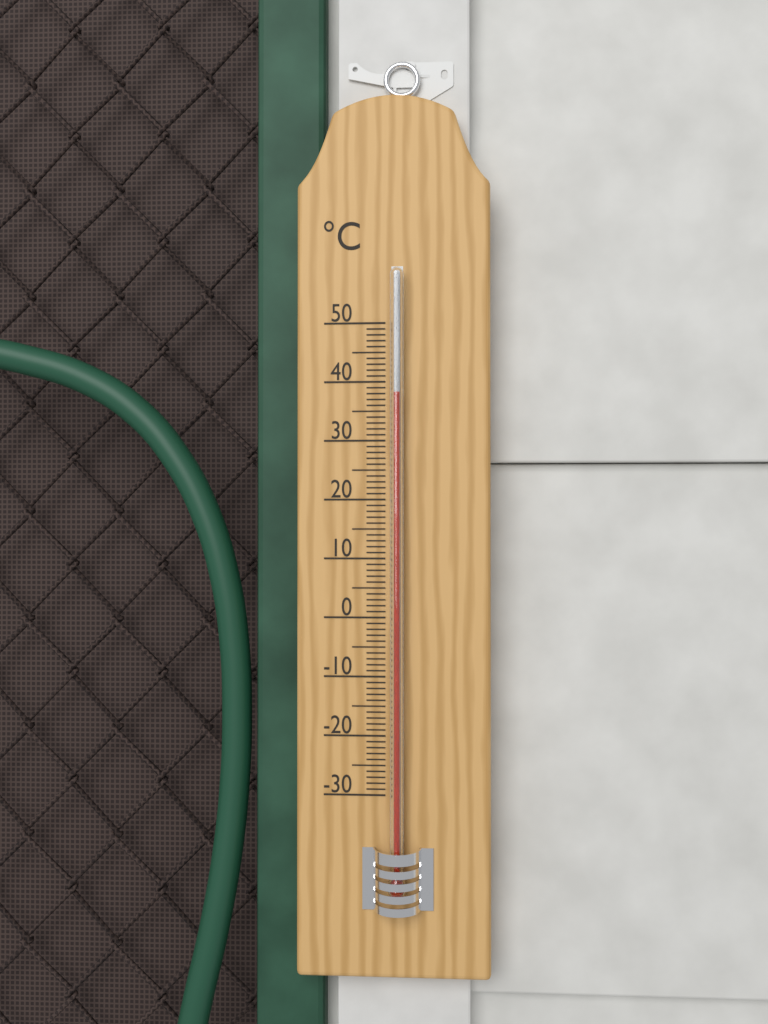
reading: 38 °C
